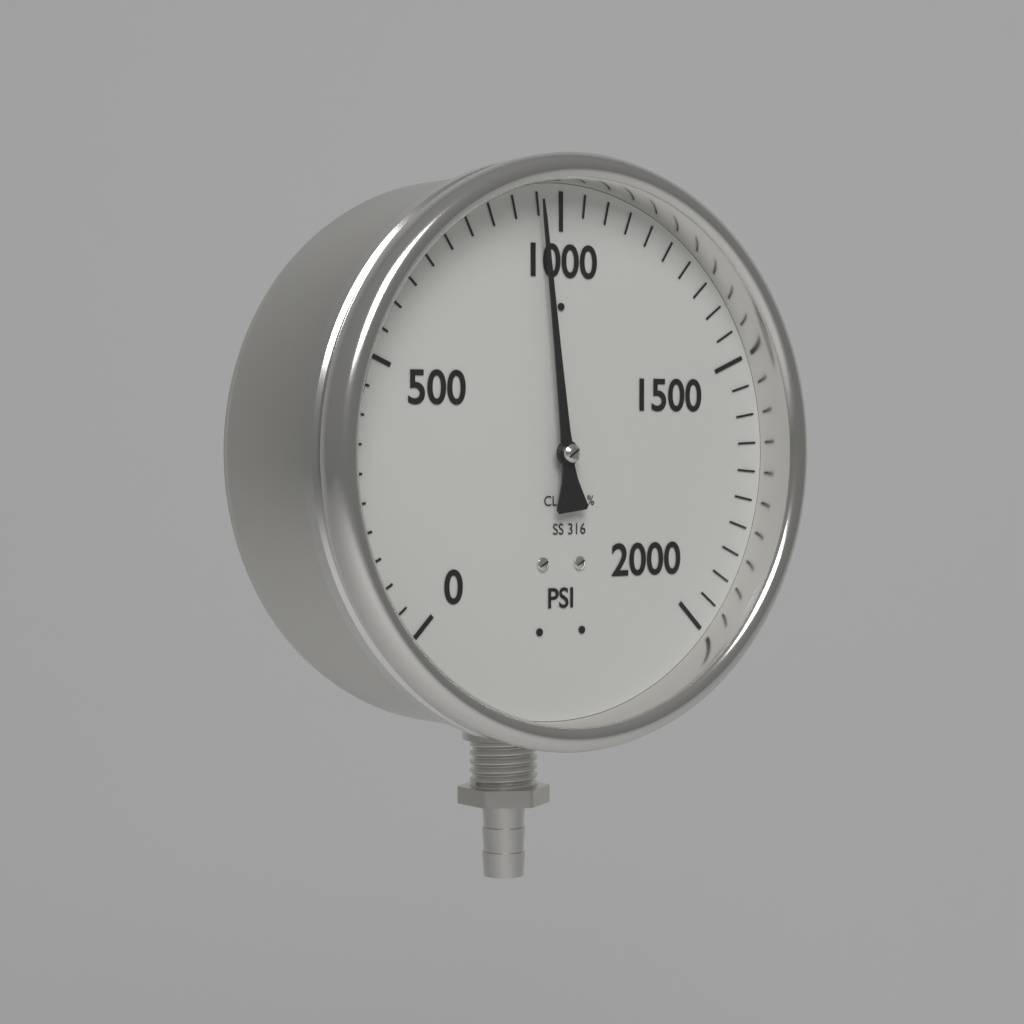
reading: 950 psi
